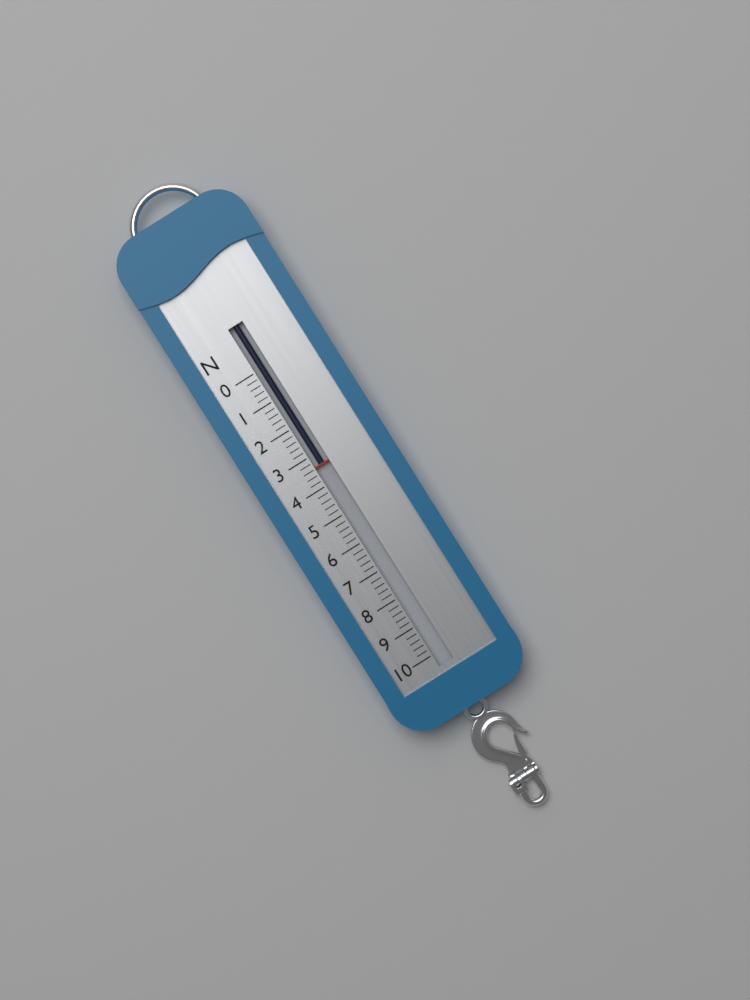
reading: 3.4 N
